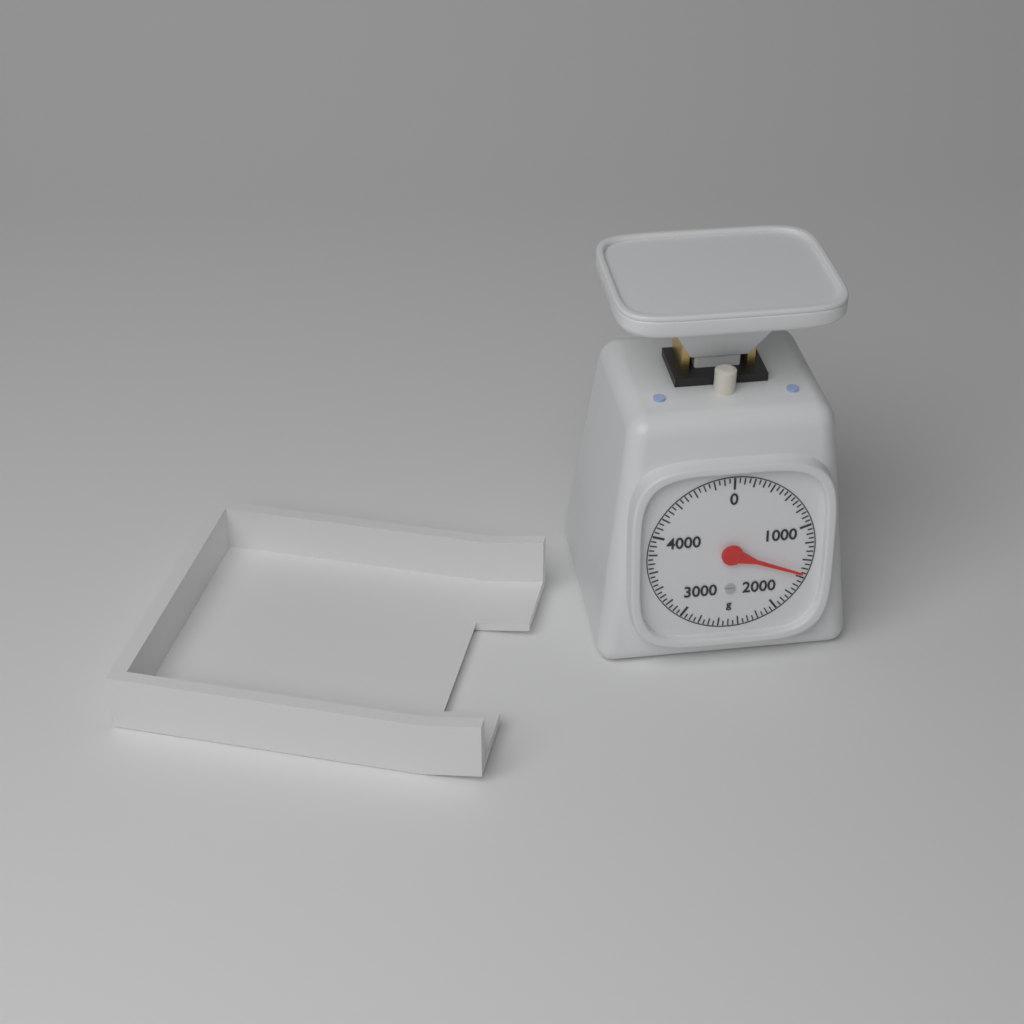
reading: 1550 g
